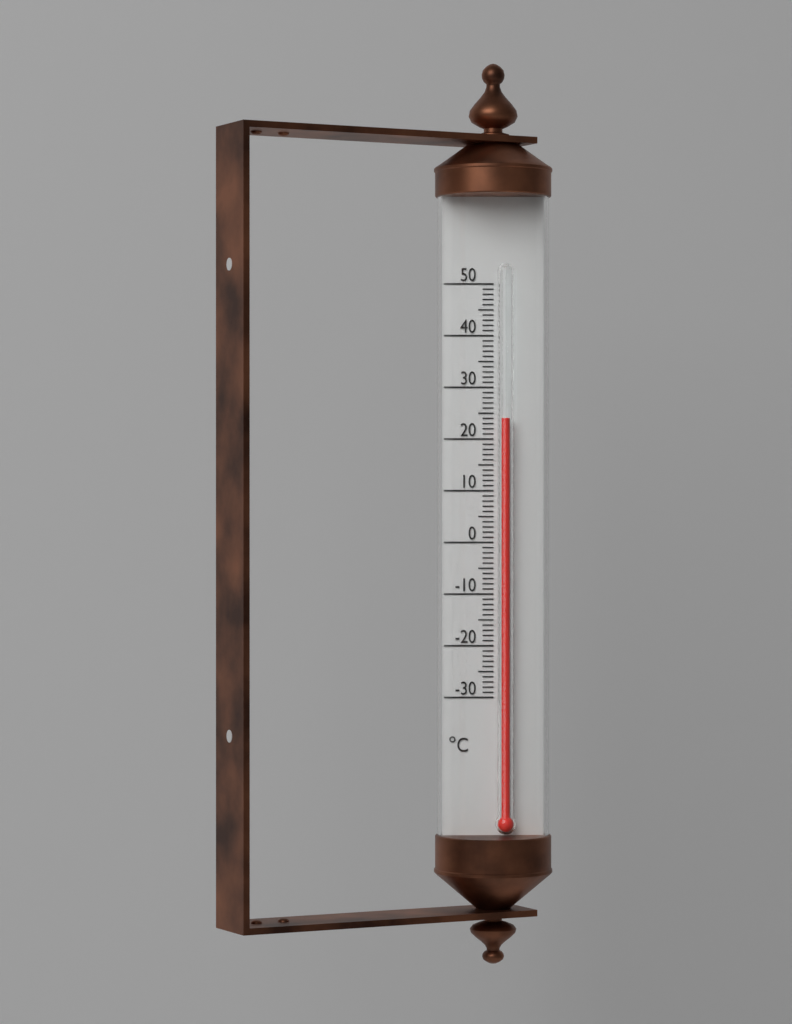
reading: 24 °C
